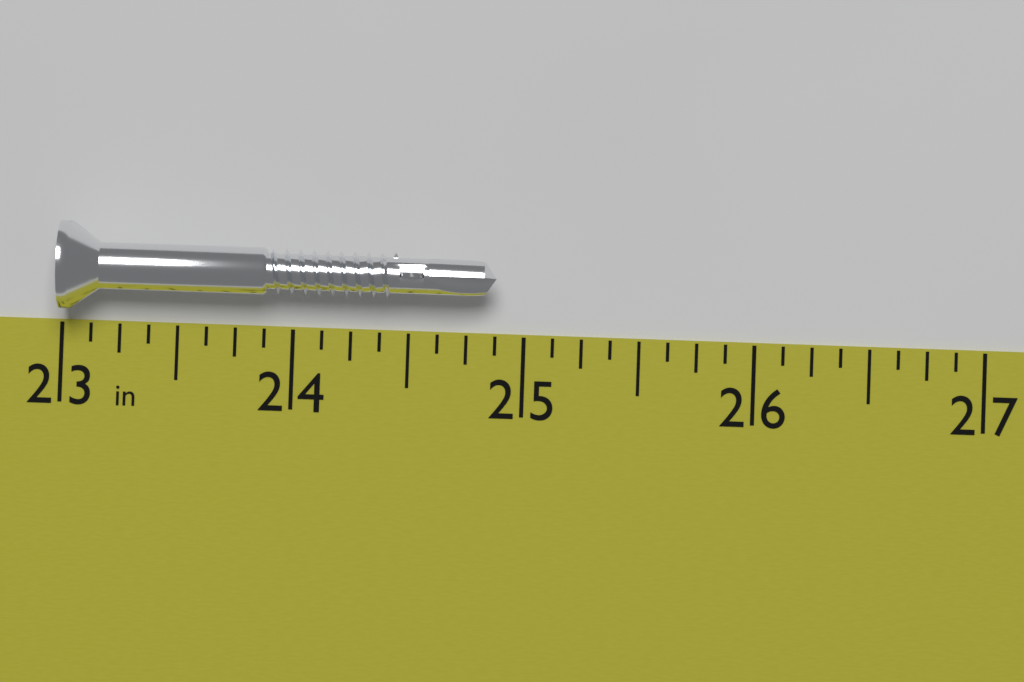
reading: 24.875 in
